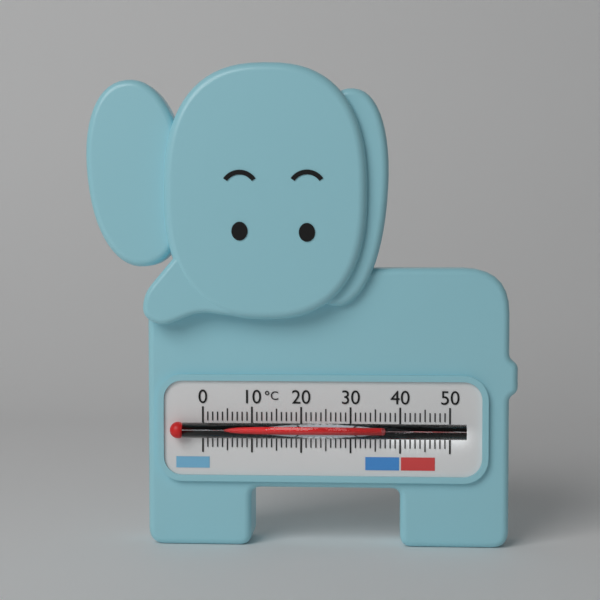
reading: 36 °C
